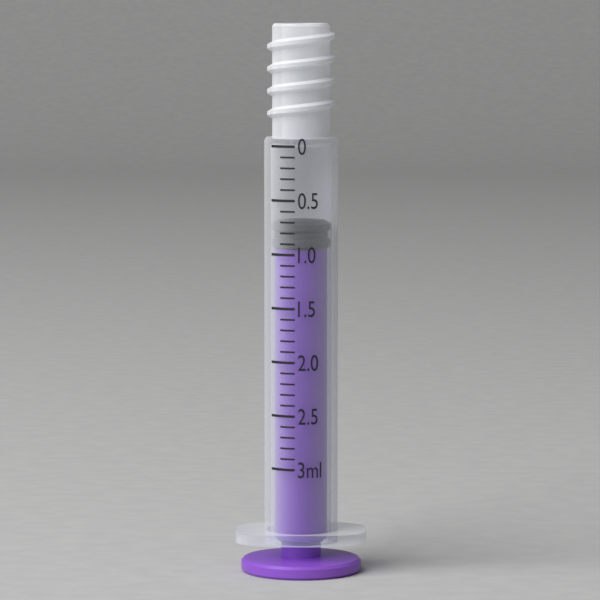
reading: 0.7 ml
